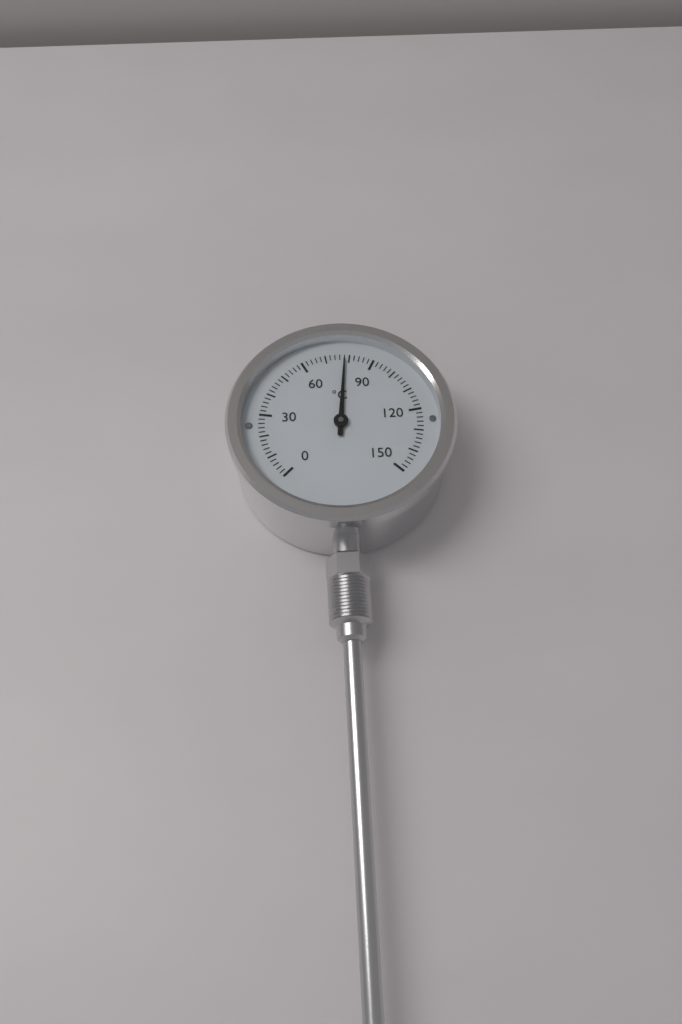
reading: 78 °C
